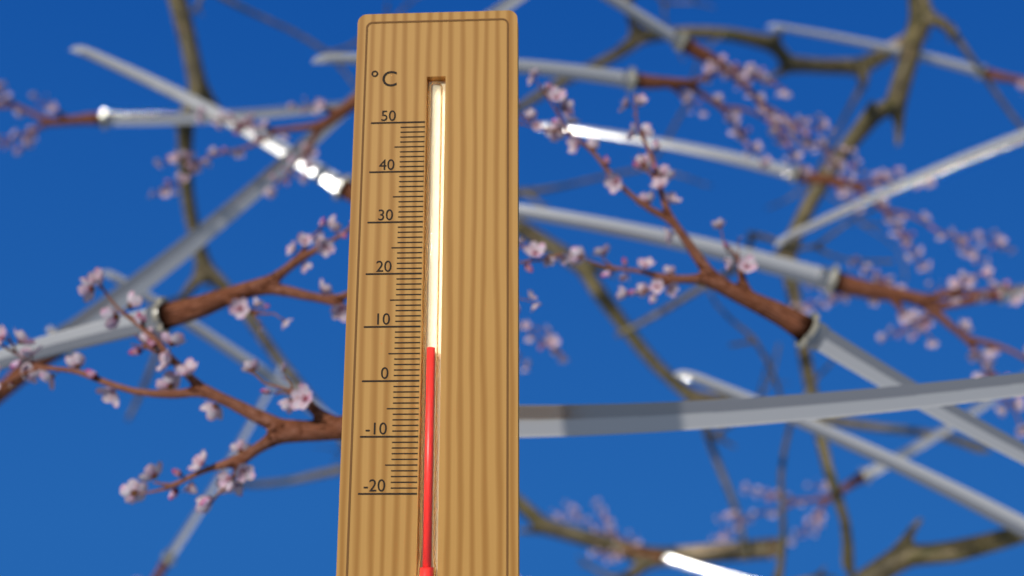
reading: 6 °C
